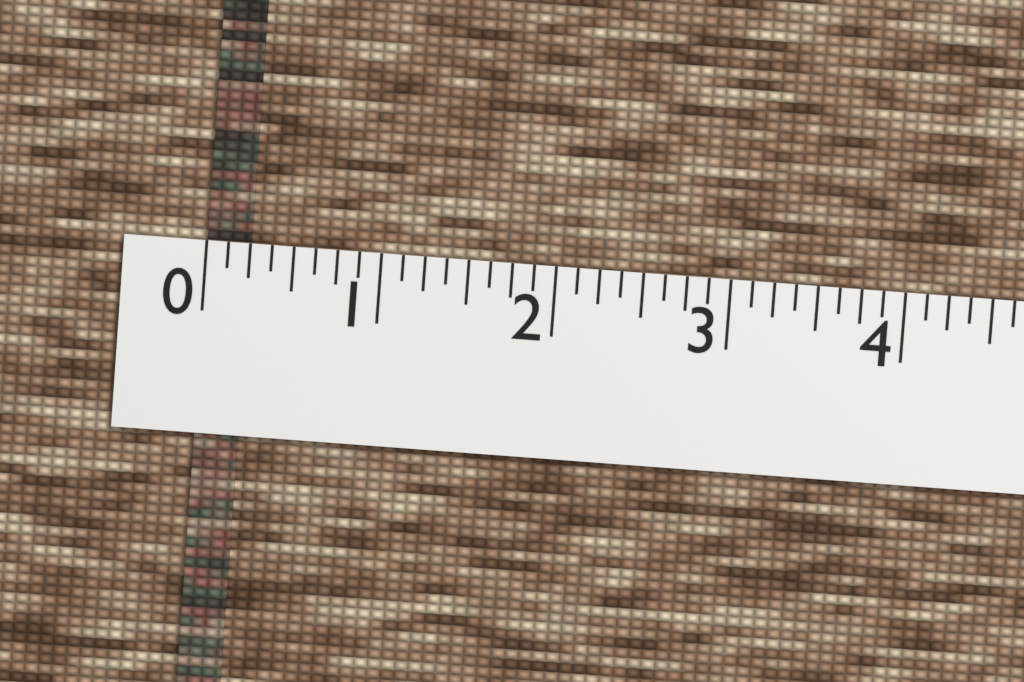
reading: 0.250 (no unit)
